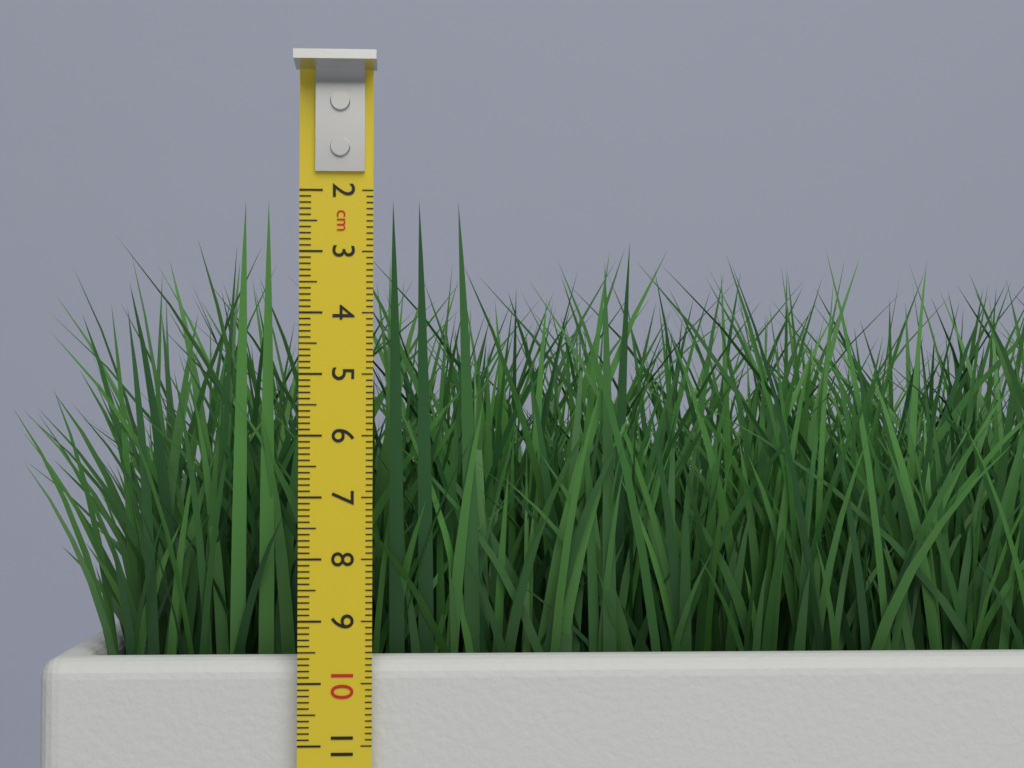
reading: 2.1 cm
